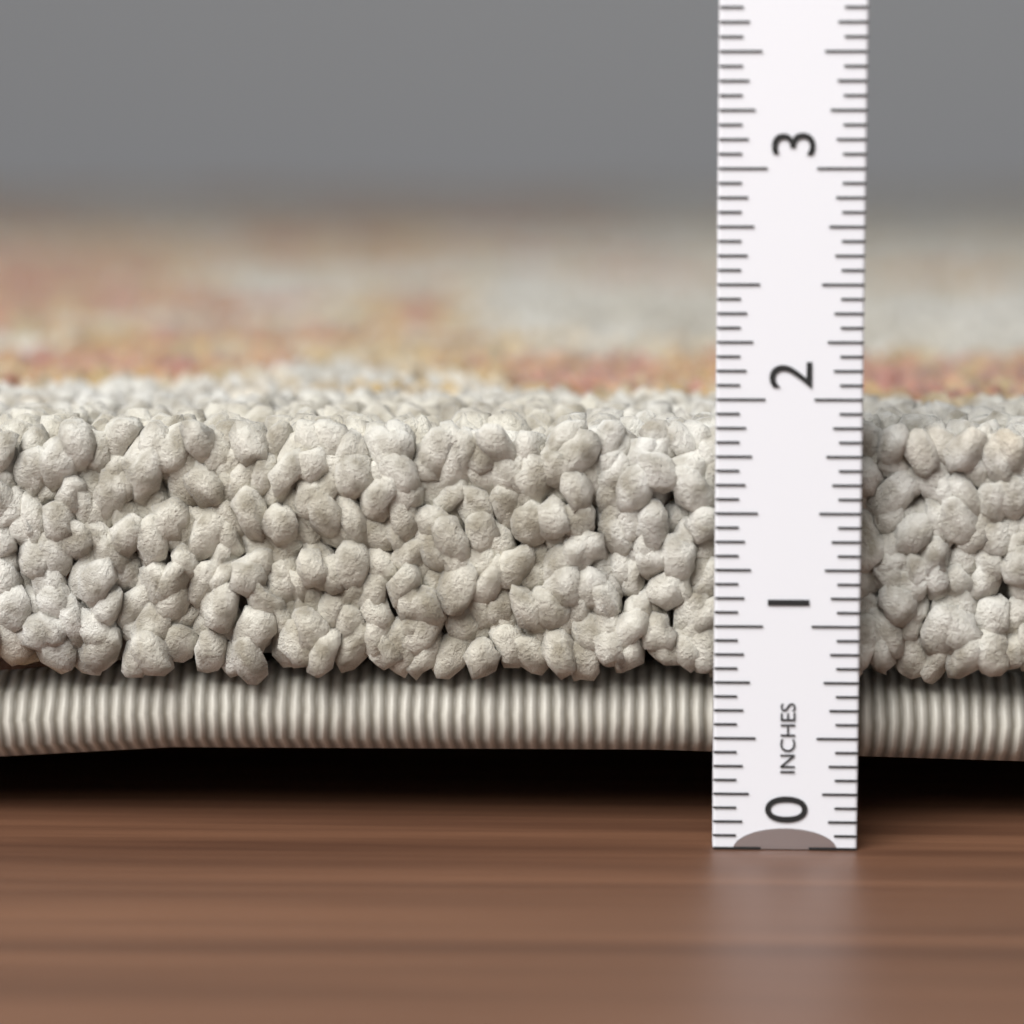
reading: 1.8750 in
